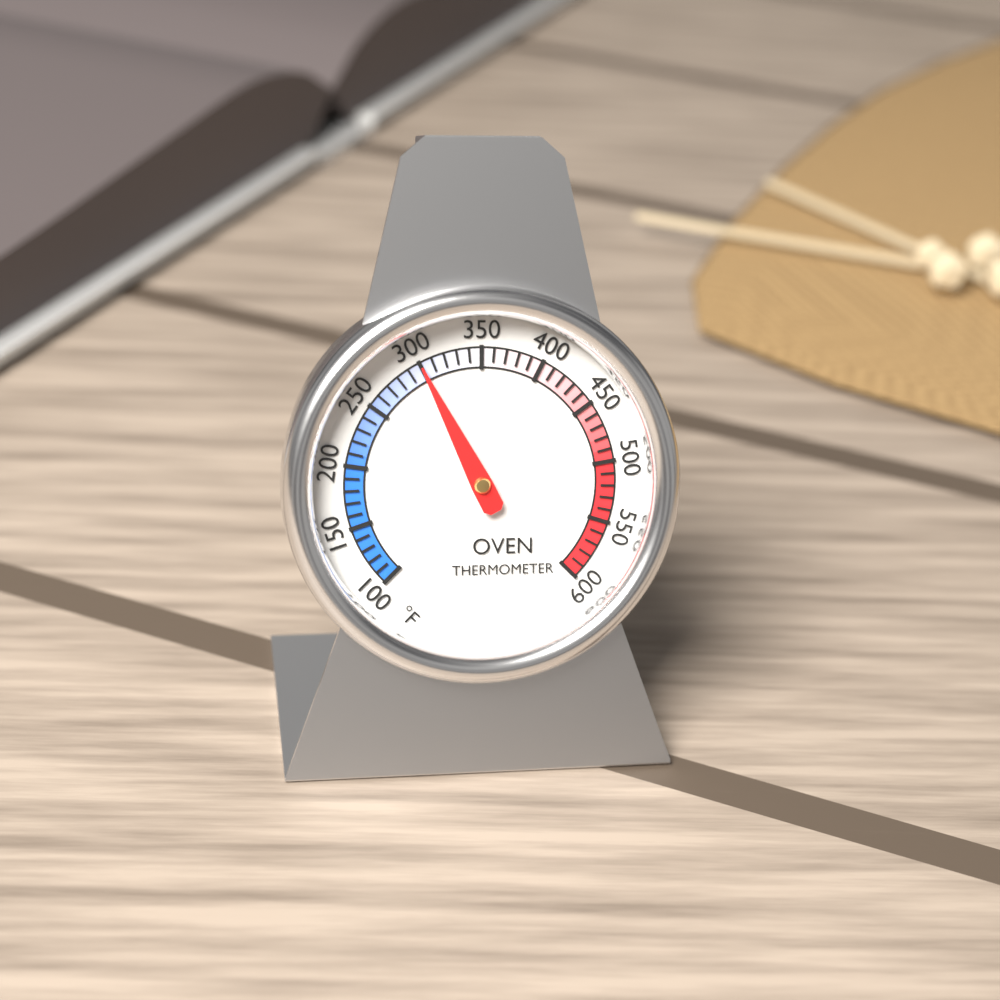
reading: 300 °F
